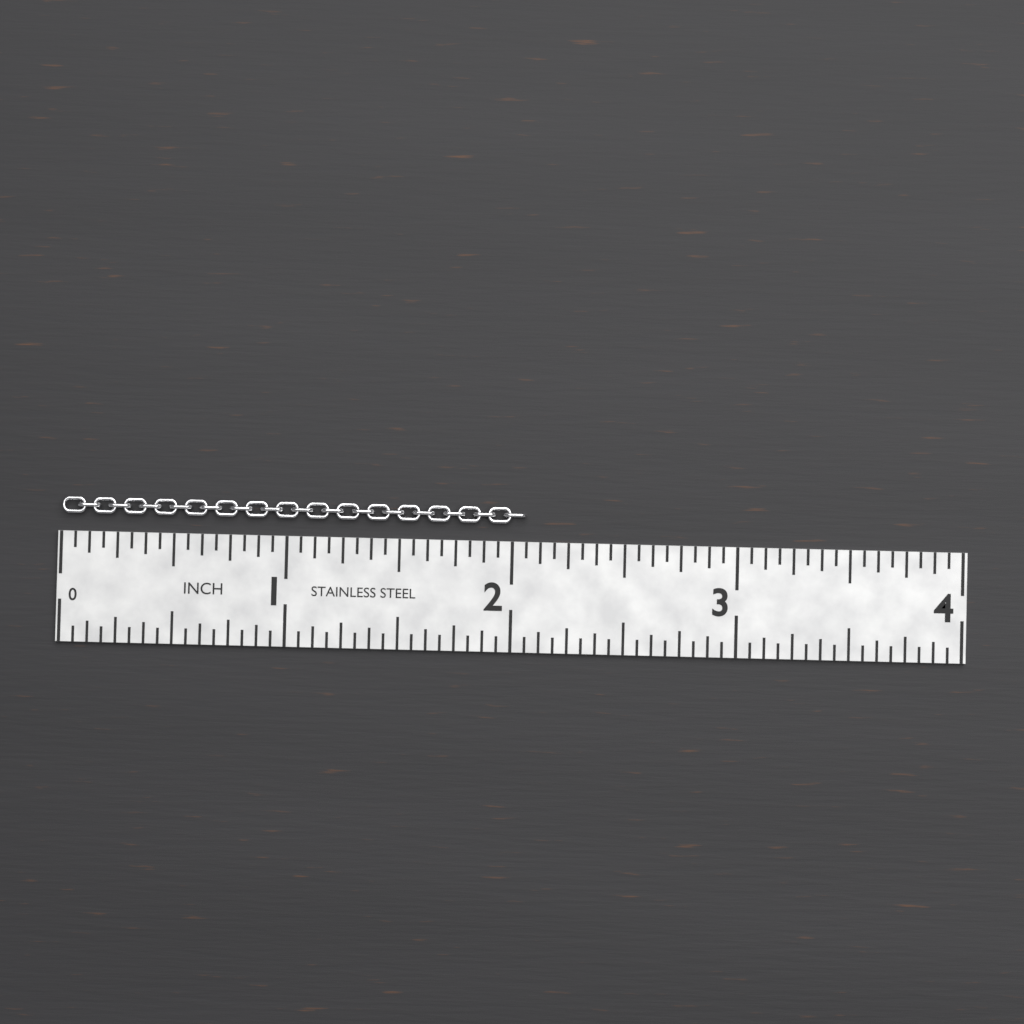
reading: 2.0625 in
